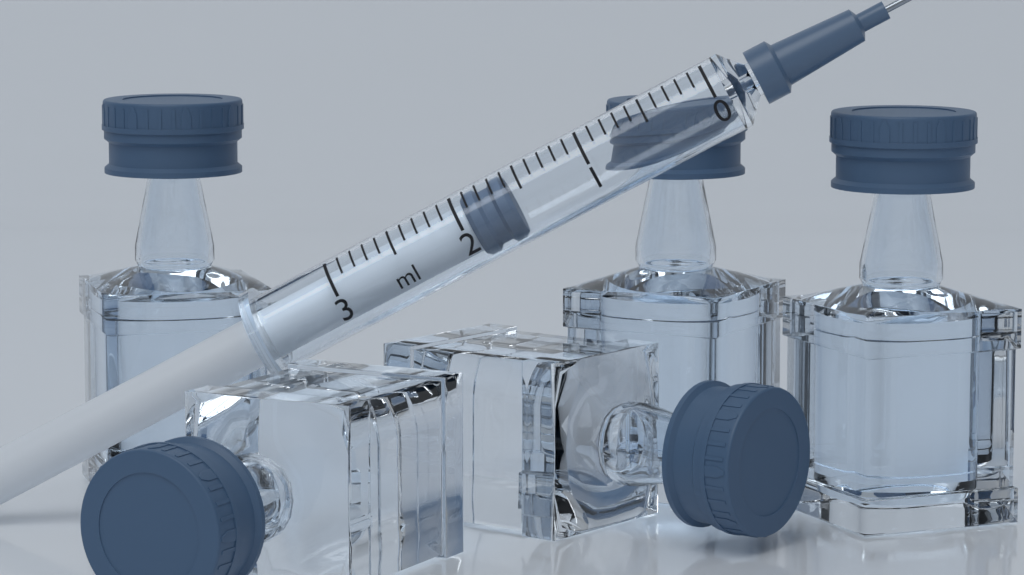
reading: 1.6 ml
